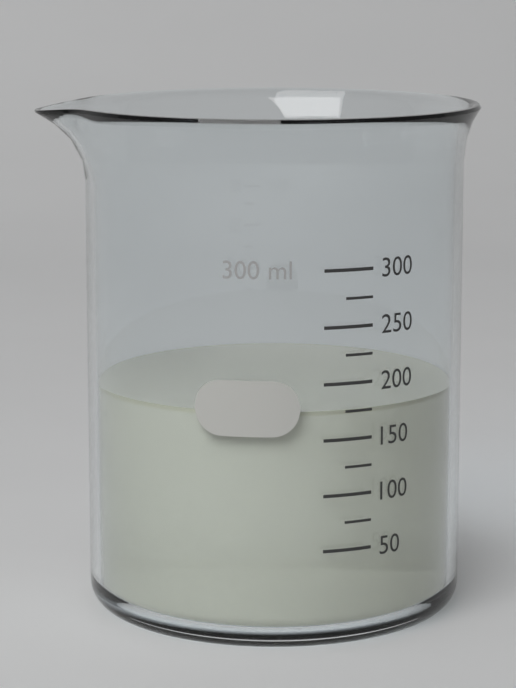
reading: 175 ml
